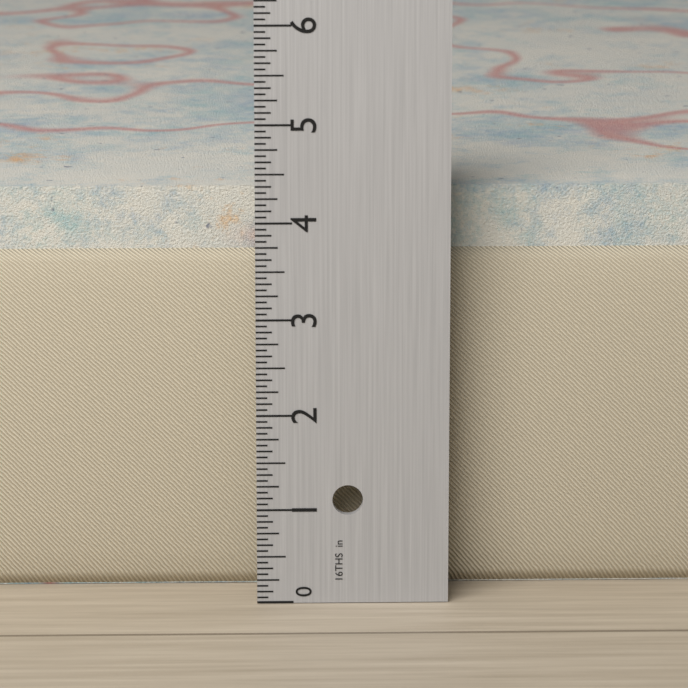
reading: 4.2500 in
